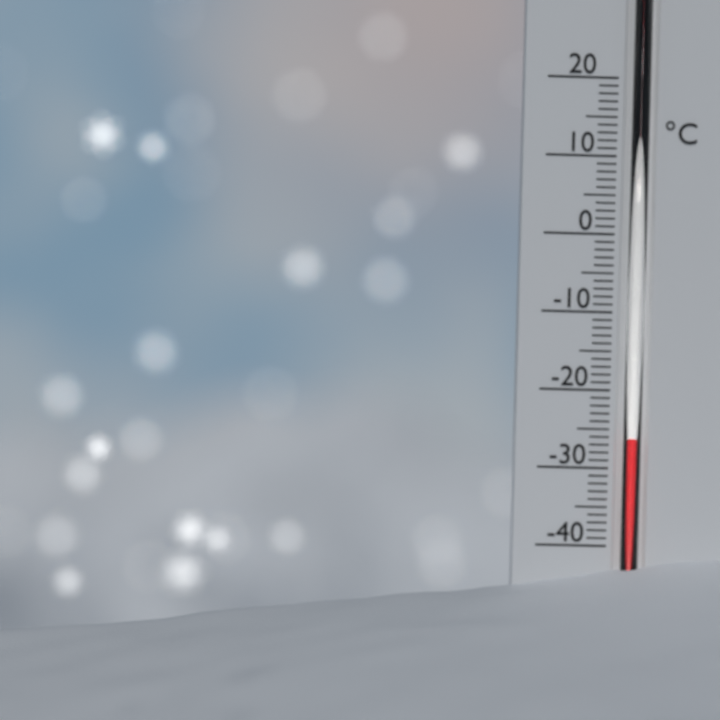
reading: -26 °C
